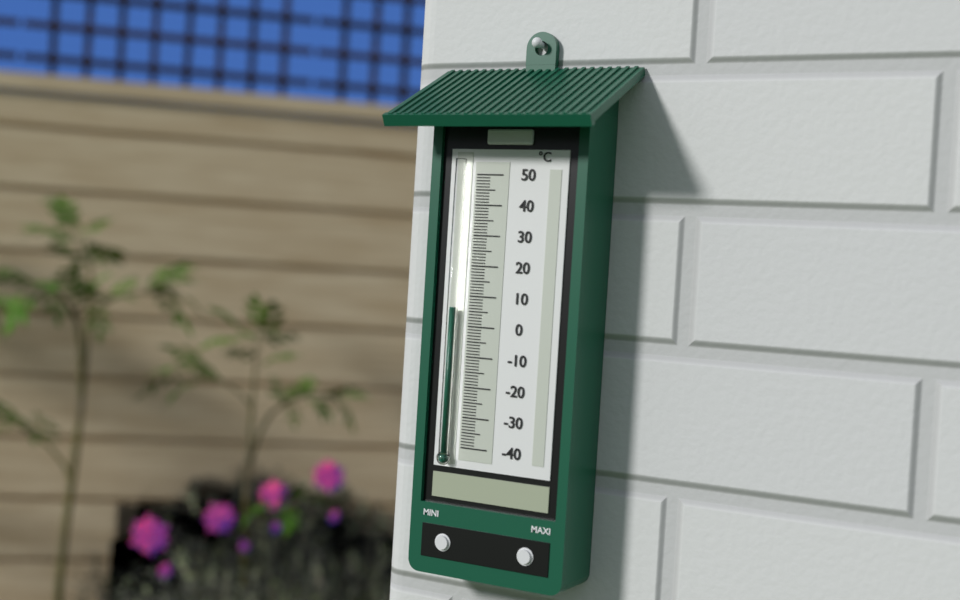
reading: 6 °C
